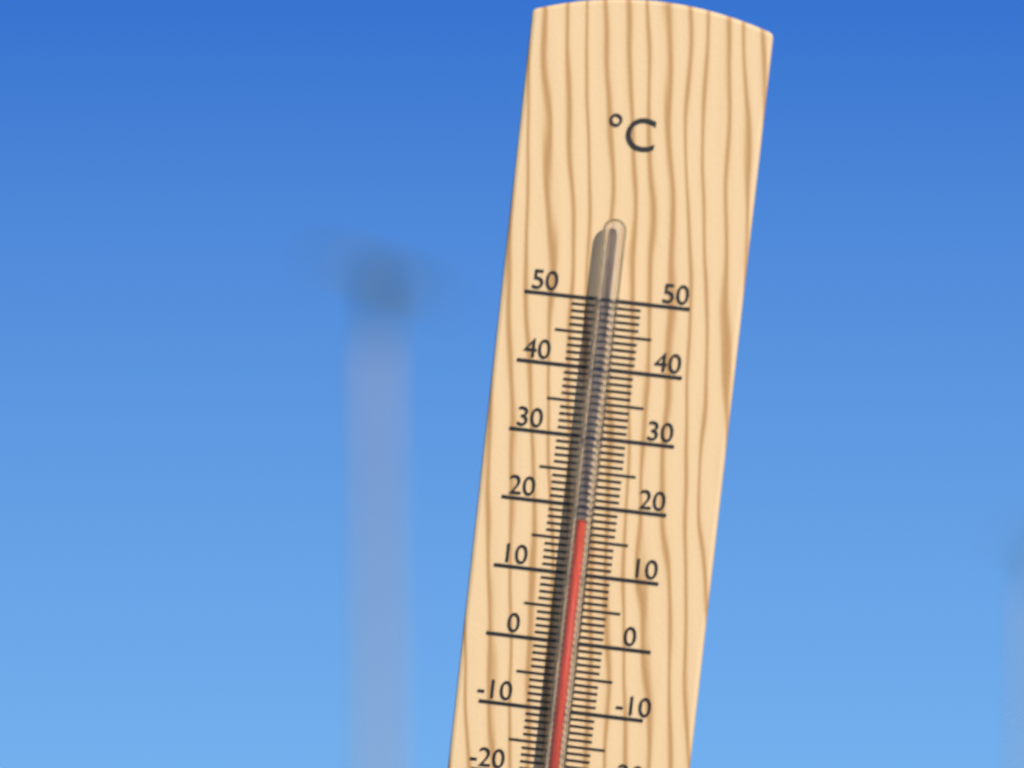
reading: 18 °C
